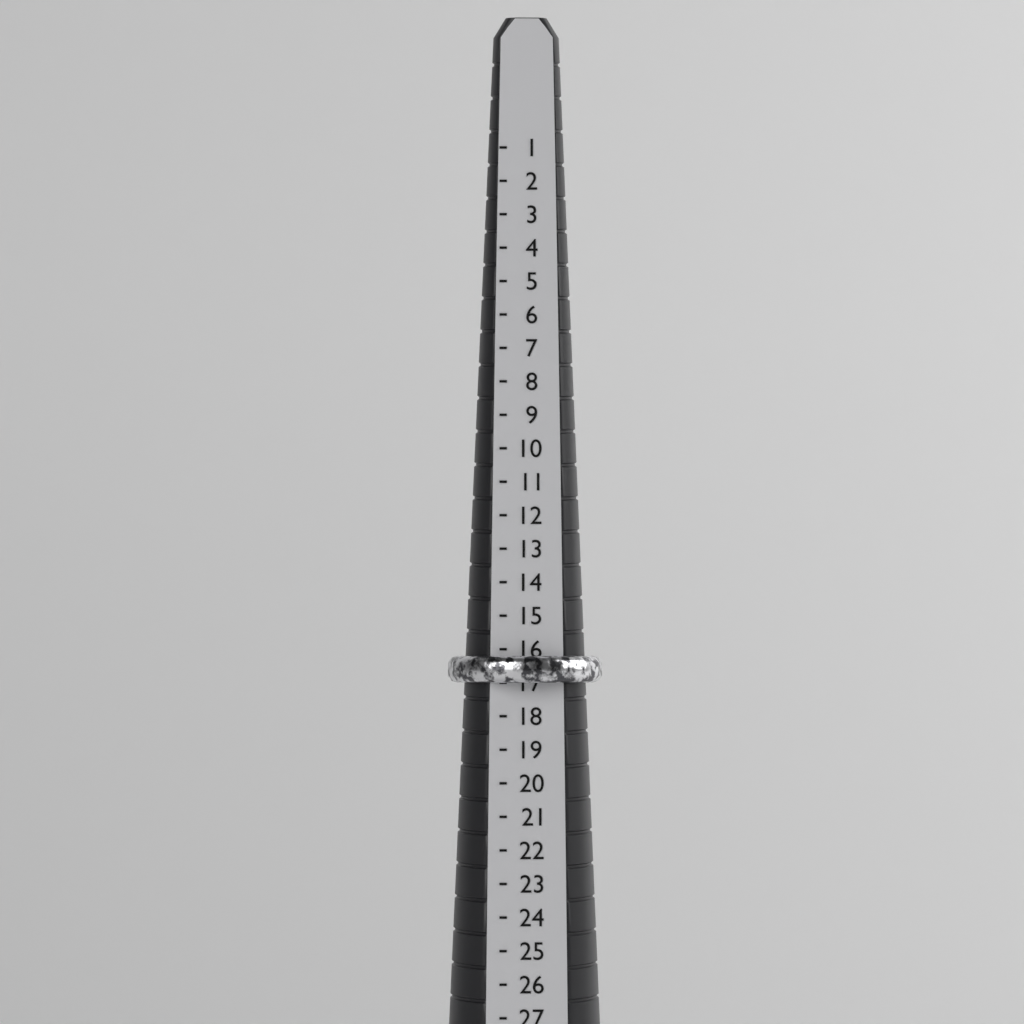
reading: 17 (no unit)
